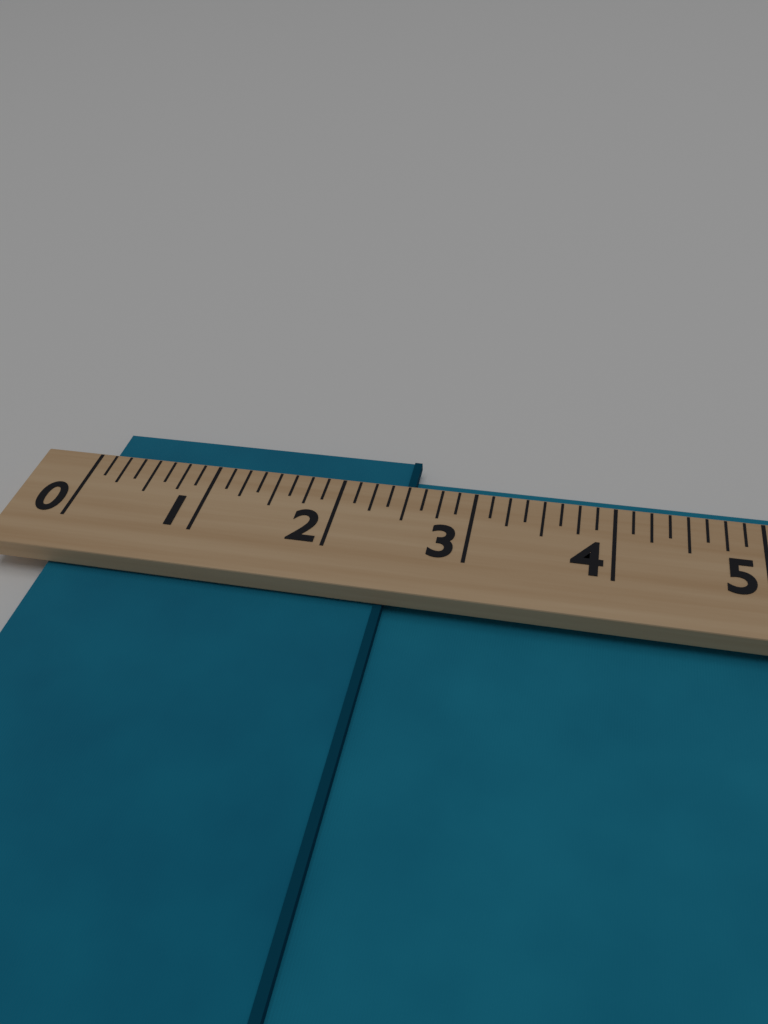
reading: 2.500 (no unit)
